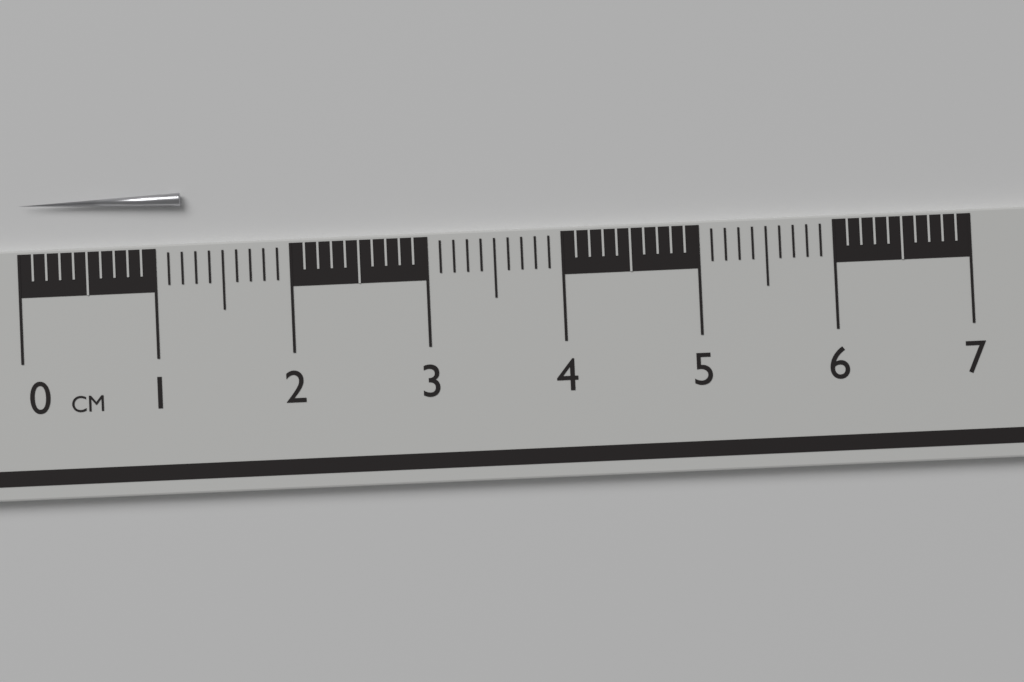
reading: 1.2 cm
